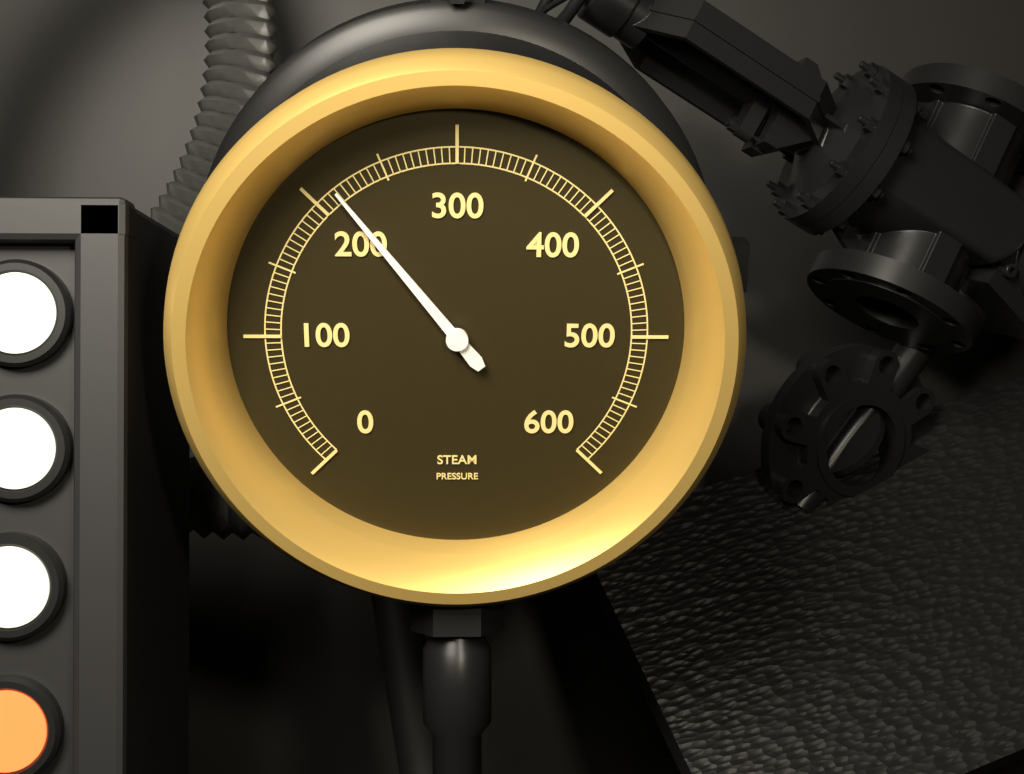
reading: 215 (no unit)
